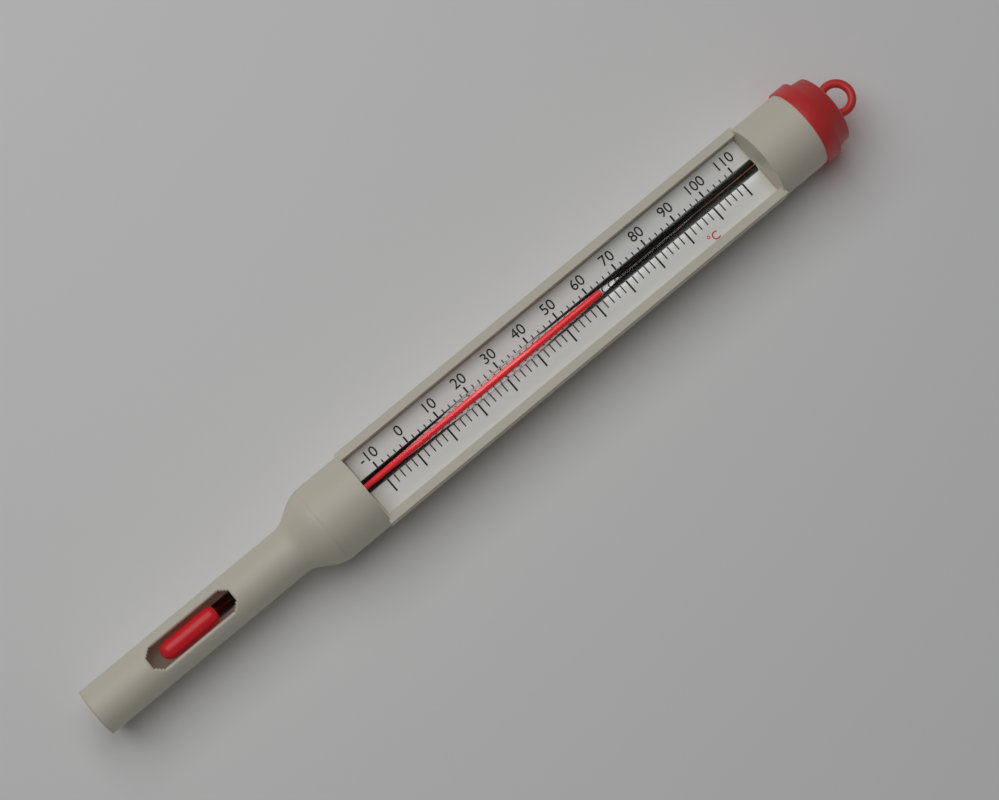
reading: 62 °C
